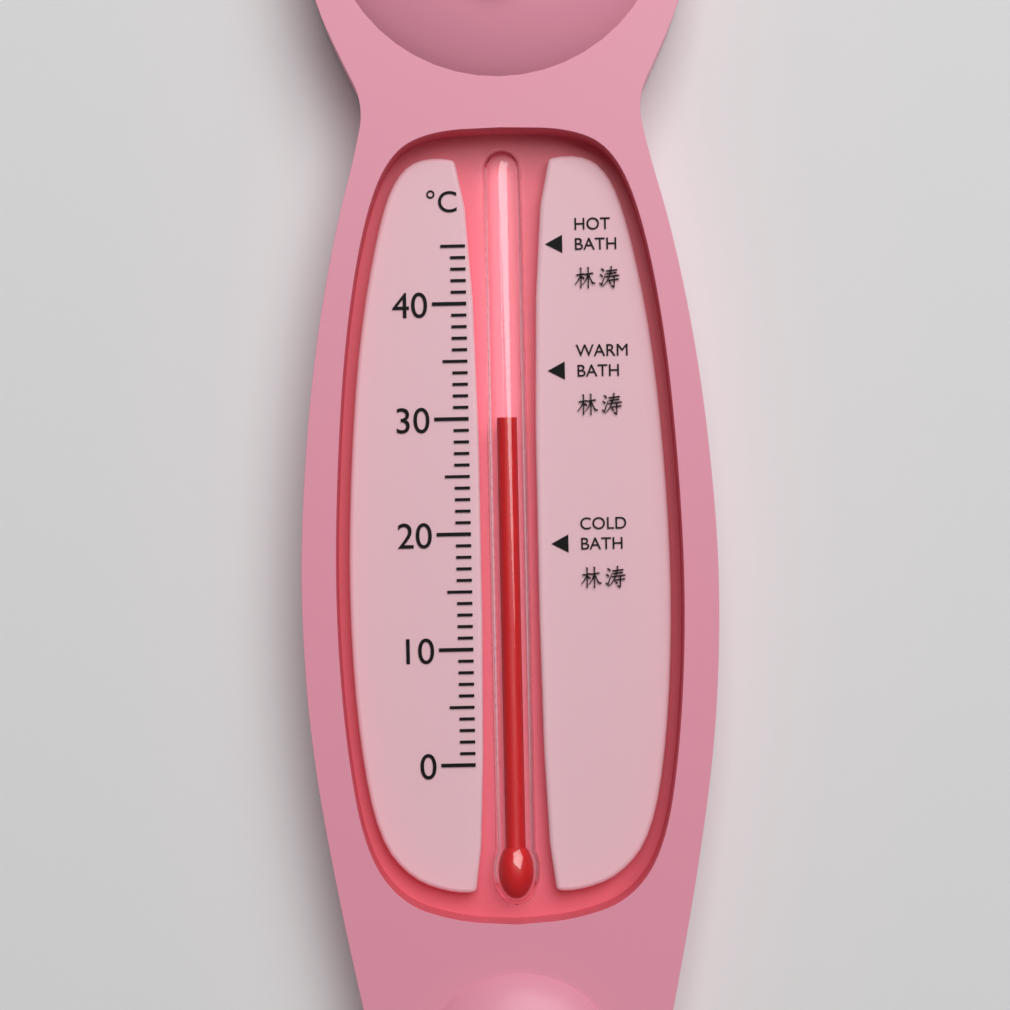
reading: 30 °C
